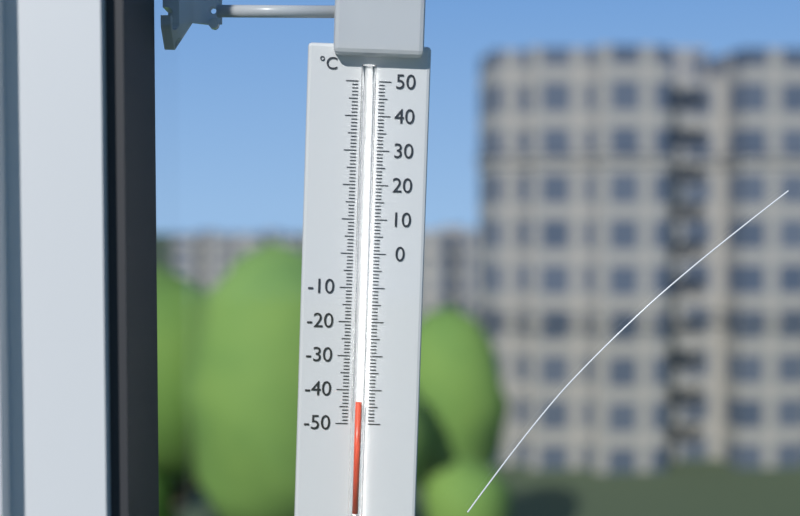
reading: -43 °C
